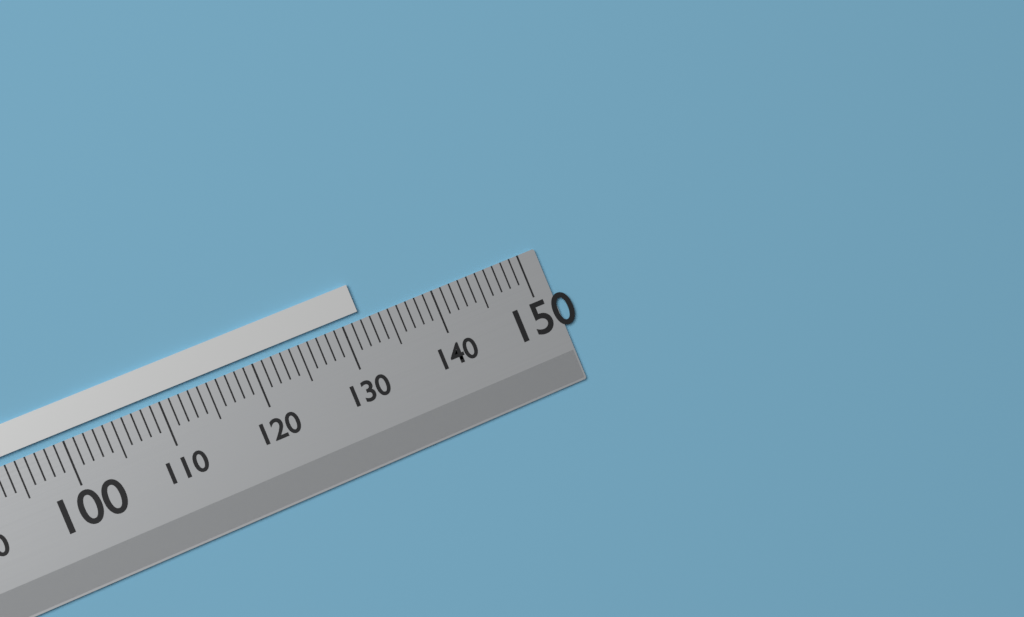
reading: 132 (no unit)
